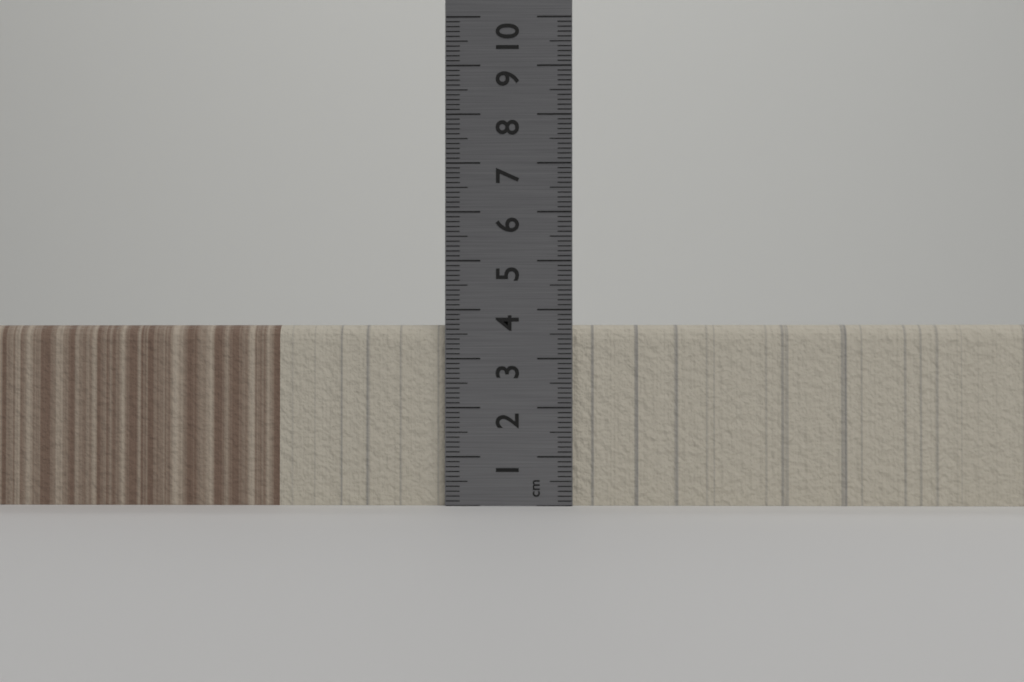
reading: 3.7 cm
